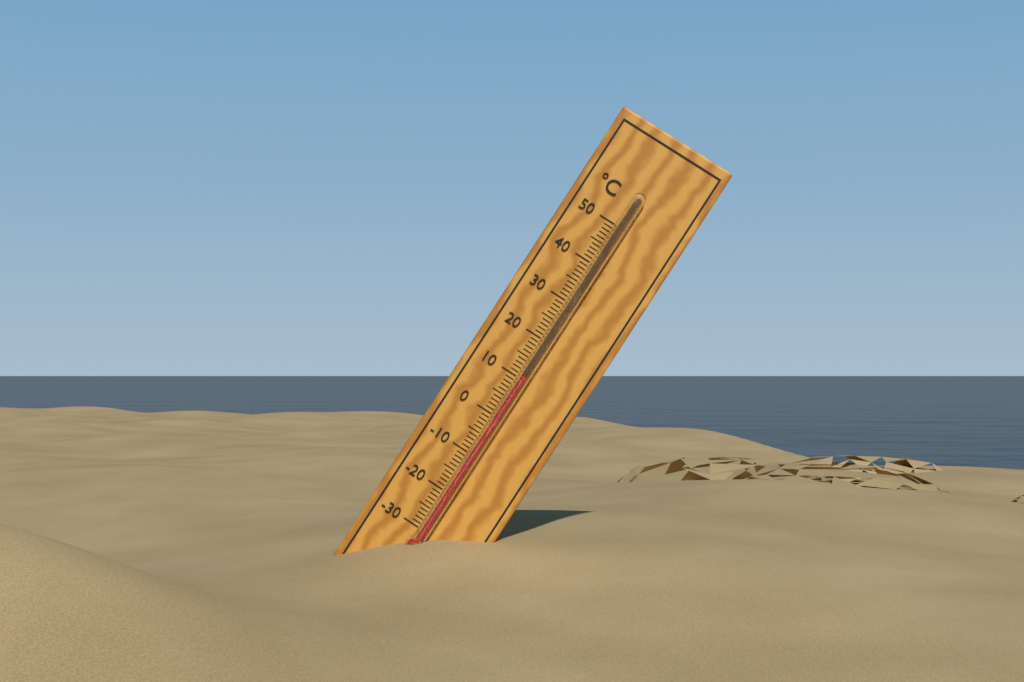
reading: 11 °C
